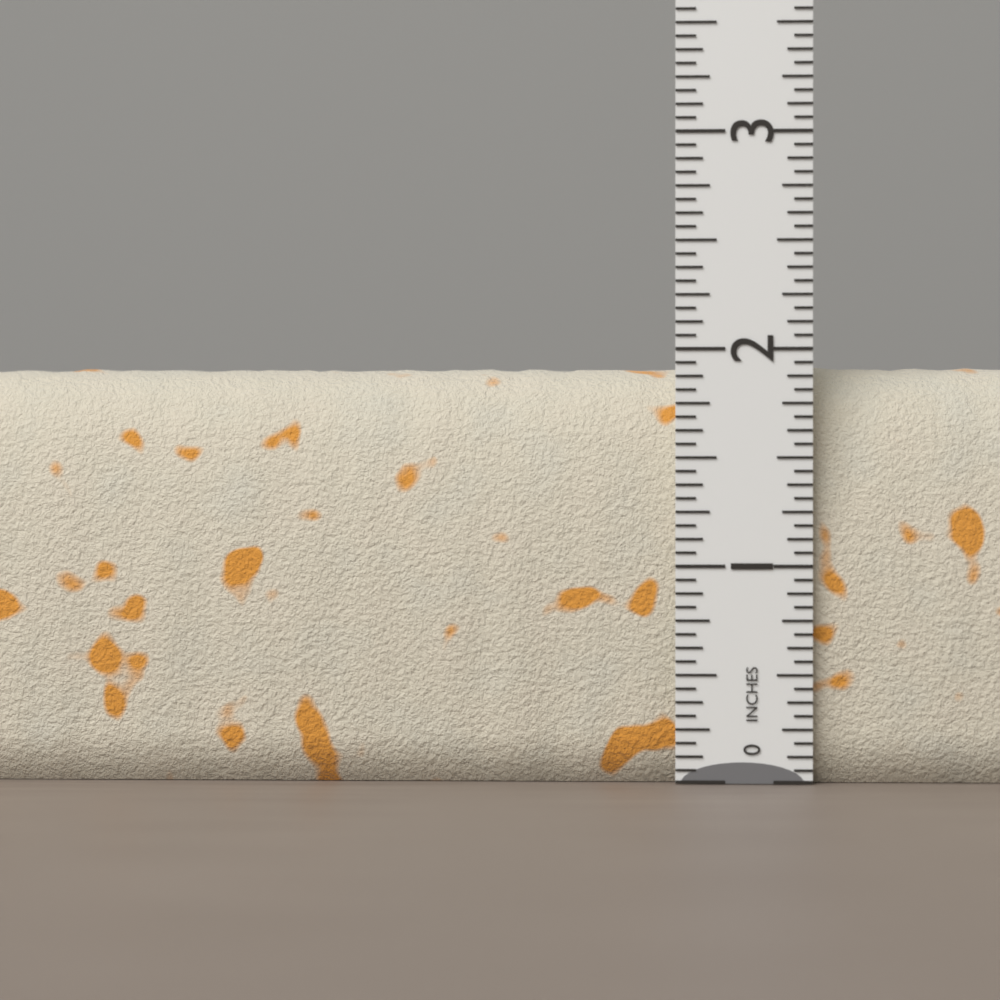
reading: 1.9375 in
